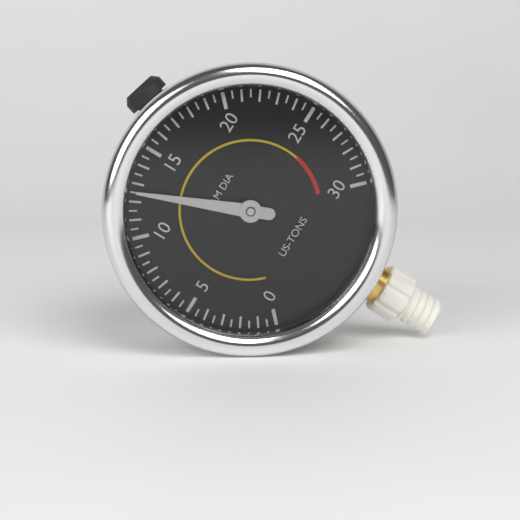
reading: 12.5 US-TONS
